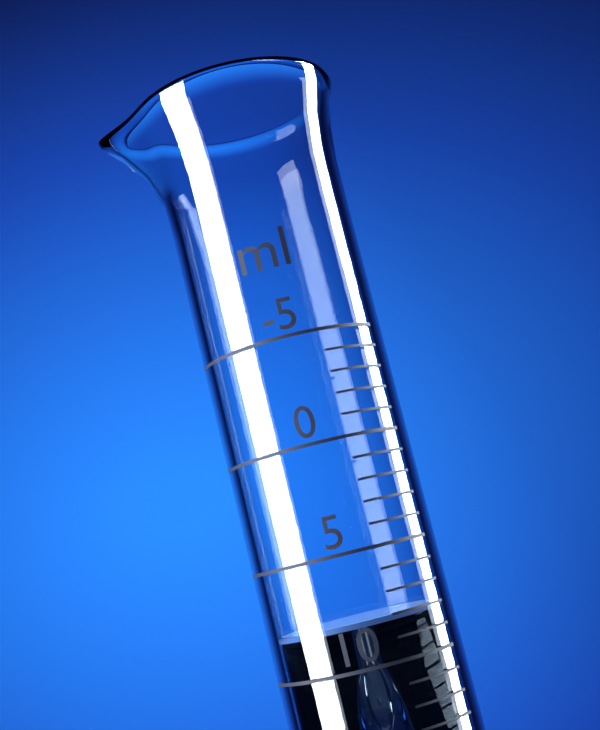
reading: 8 ml
